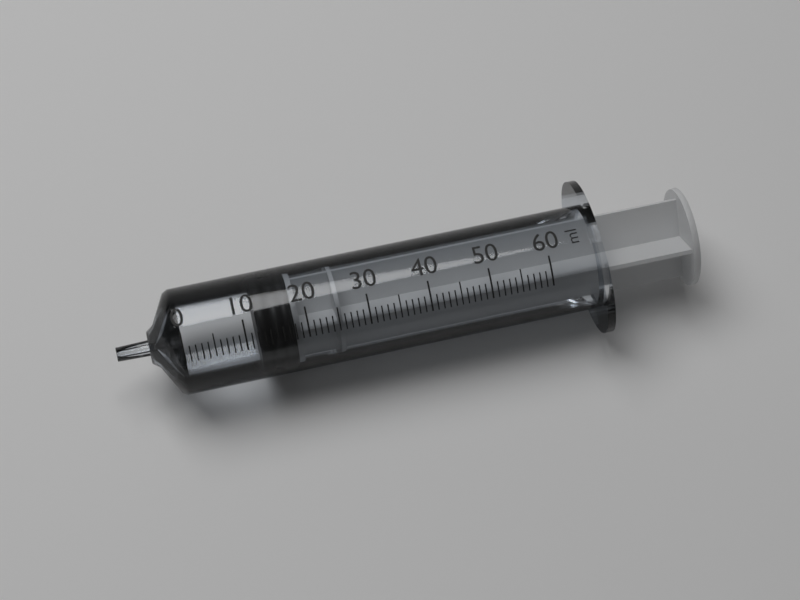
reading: 12 ml
